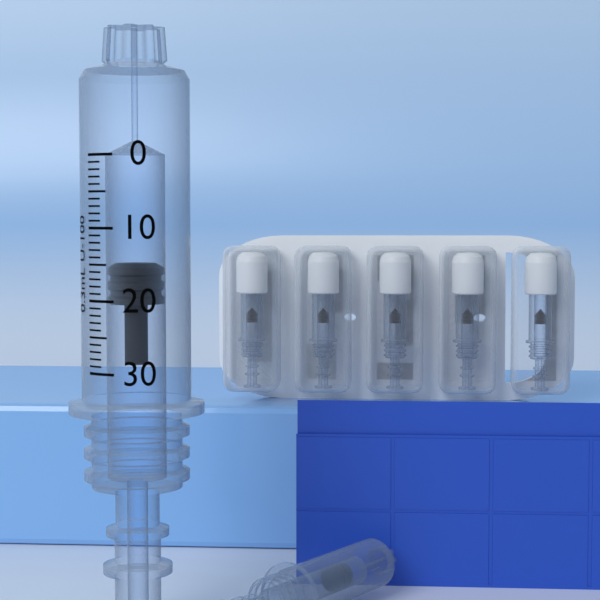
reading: 15 units
